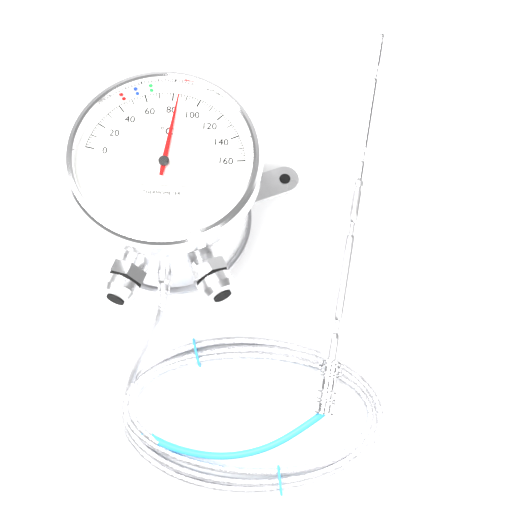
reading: 84 °C
